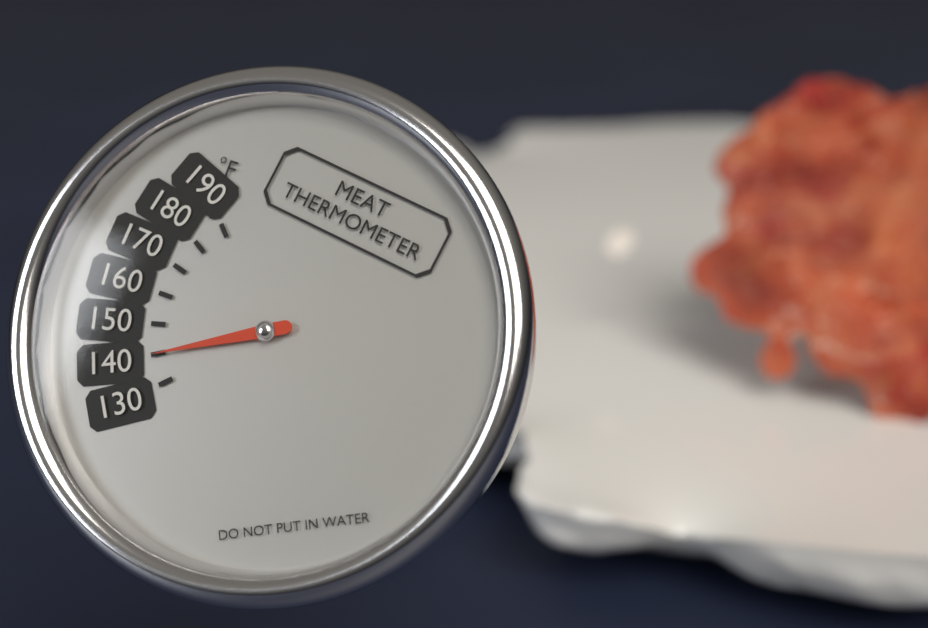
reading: 140 °F
